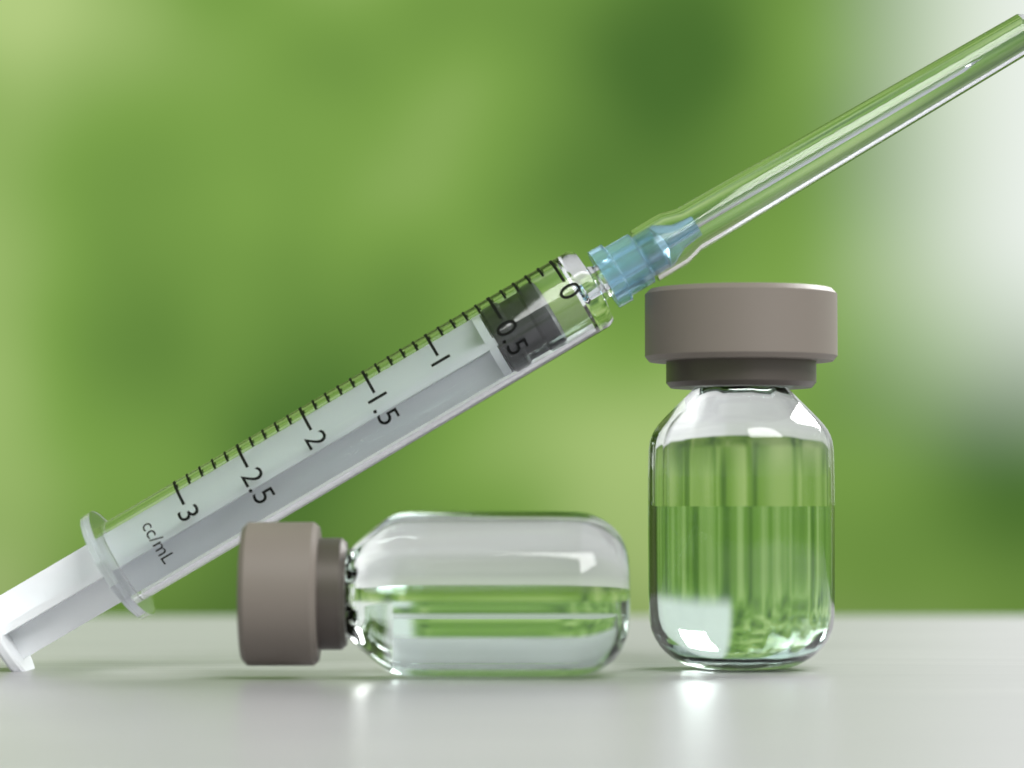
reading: 0.2 mL
